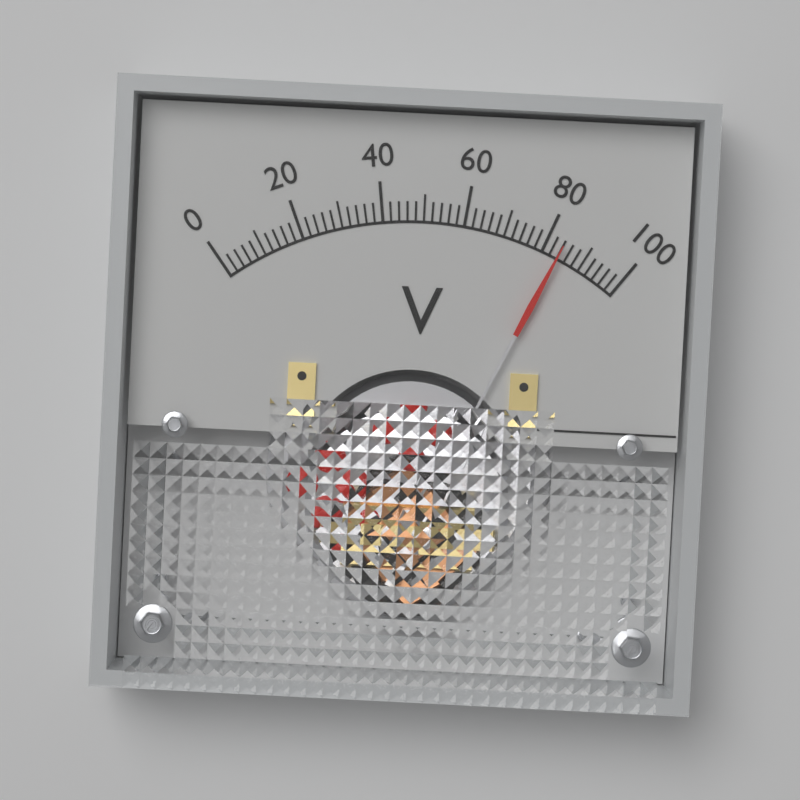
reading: 84 V
